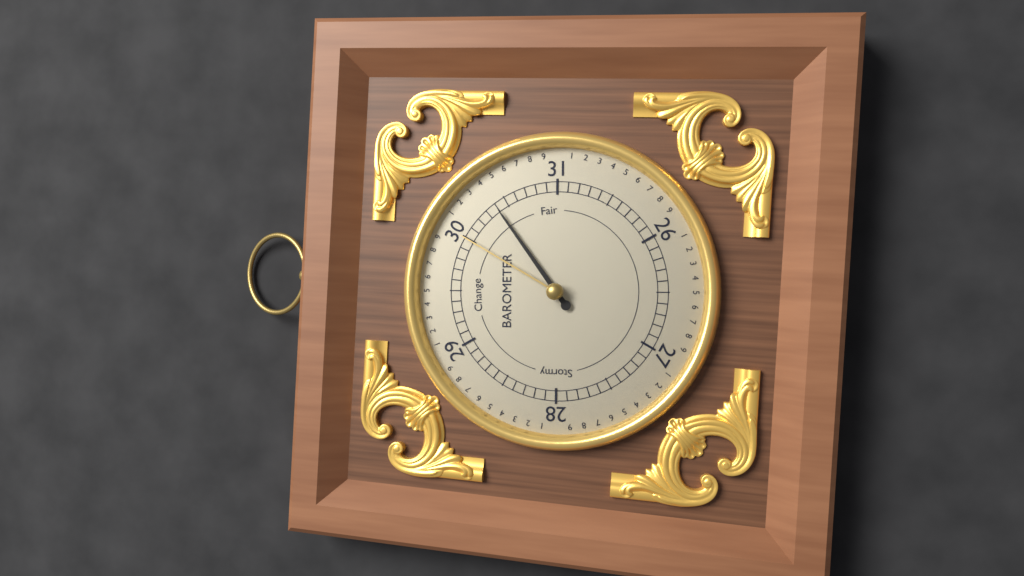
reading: 30.4 (no unit)
